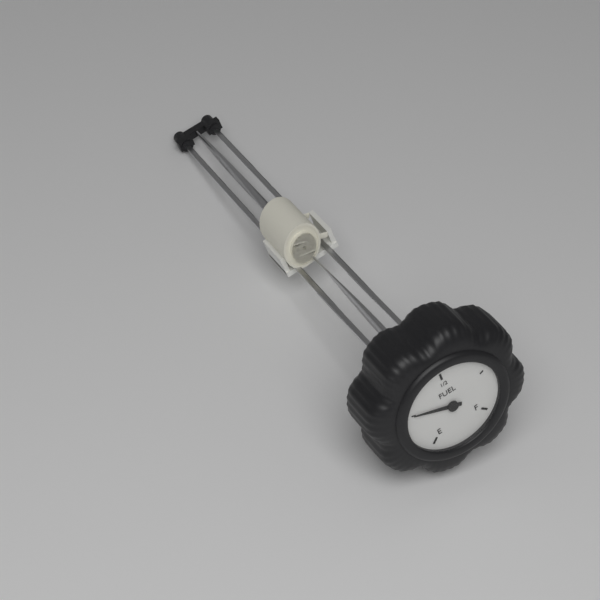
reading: 0.25 (no unit)
